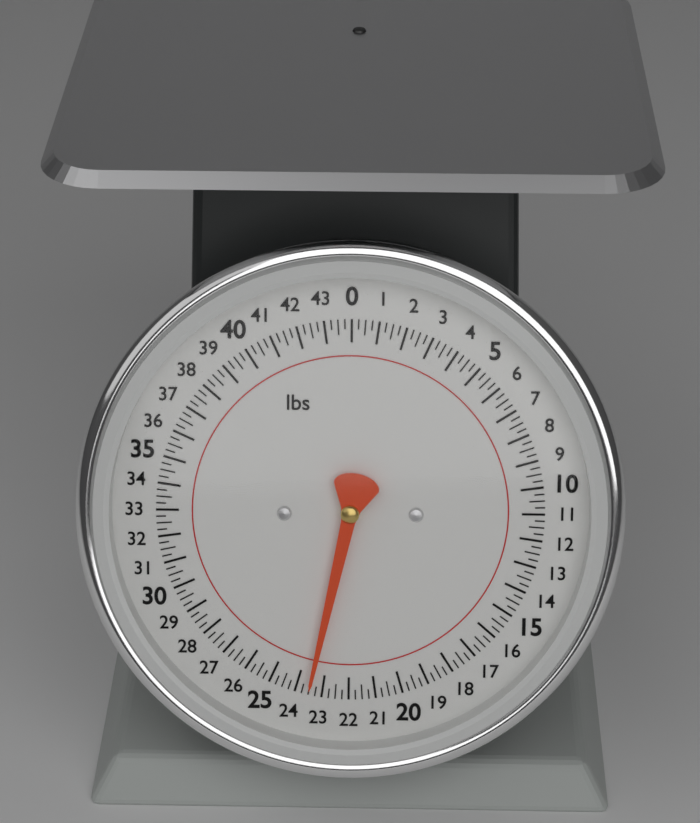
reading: 23.50 lbs
